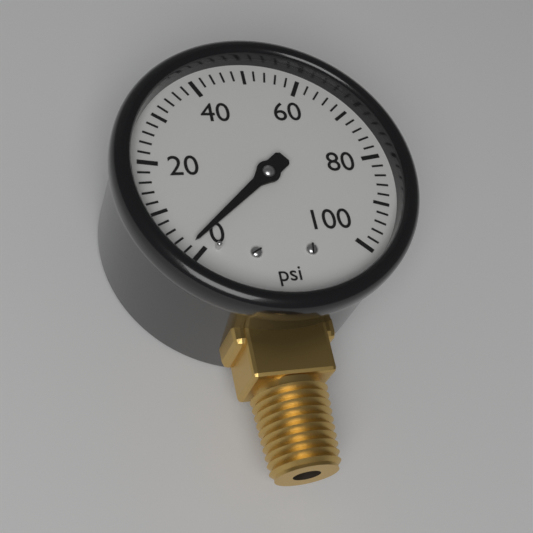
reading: 2 psi
